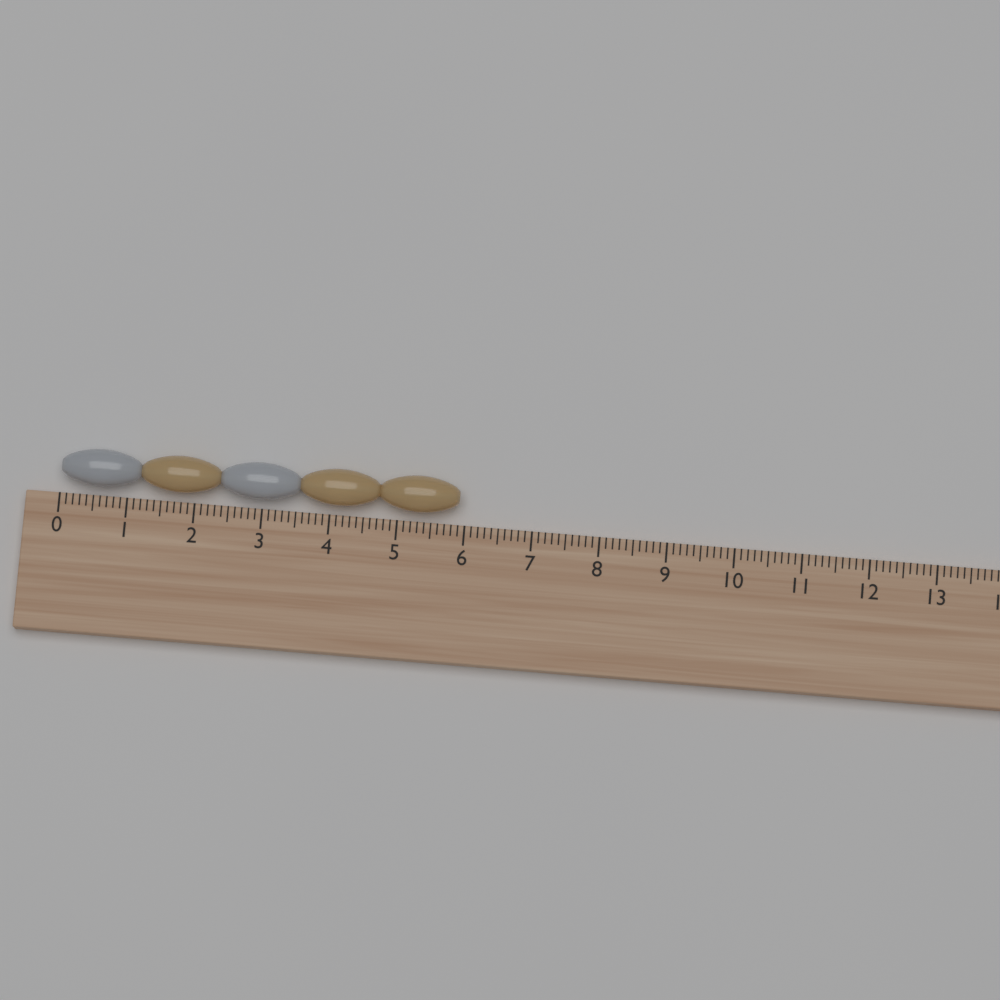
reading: 5.9 (no unit)
